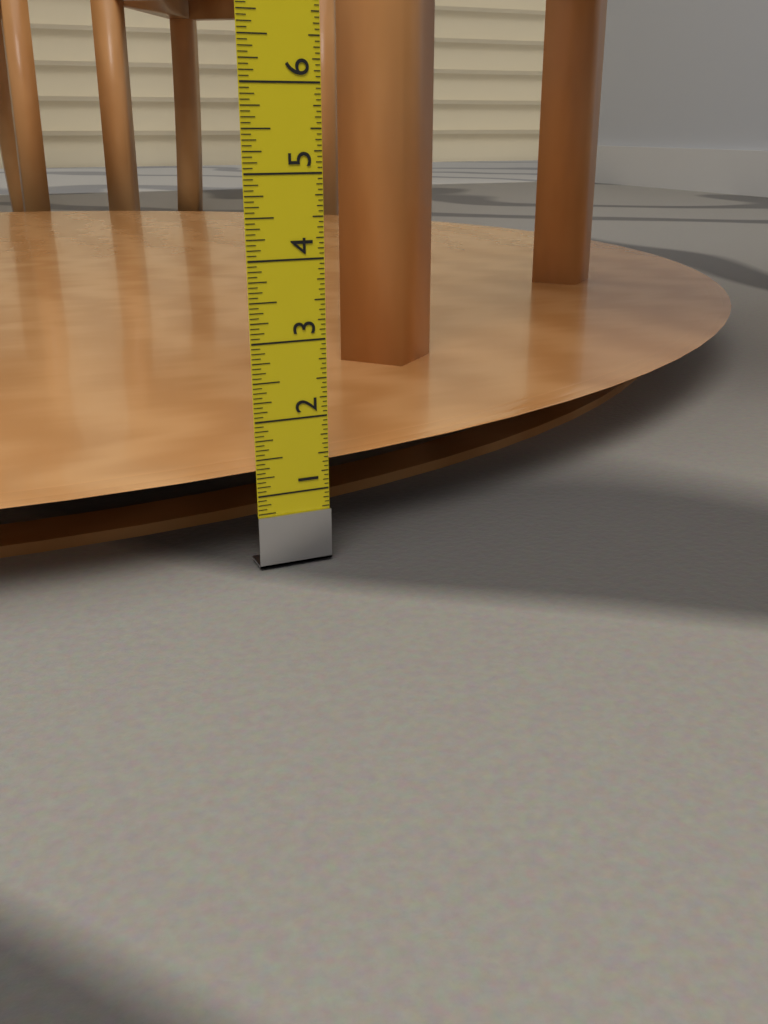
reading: 1.3125 in
